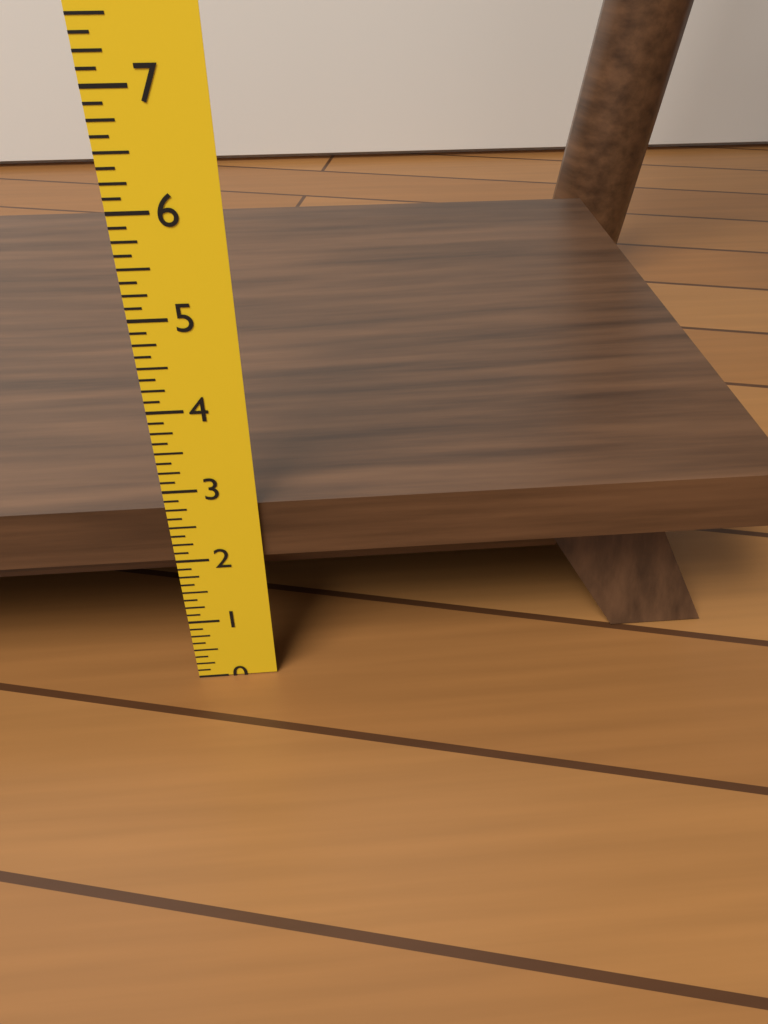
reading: 2.750 in
